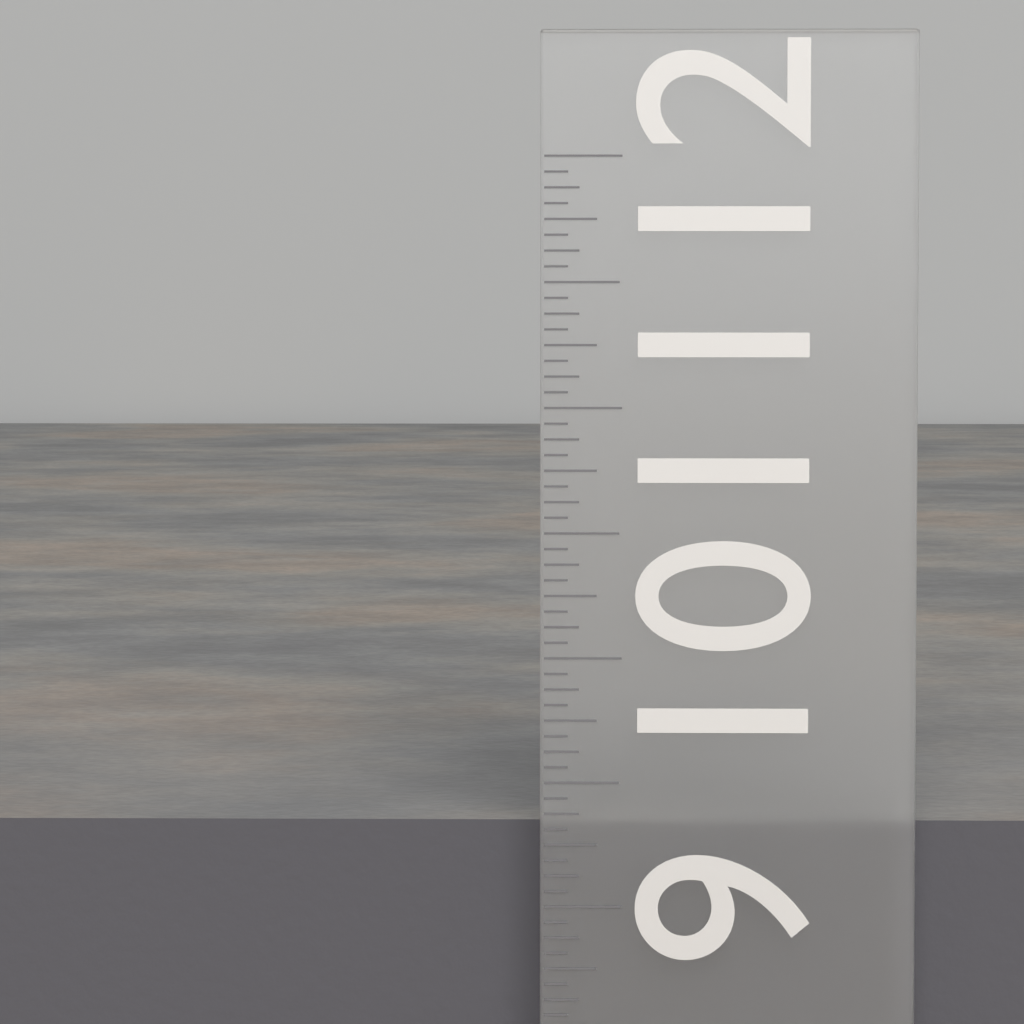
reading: 9.3125 in
